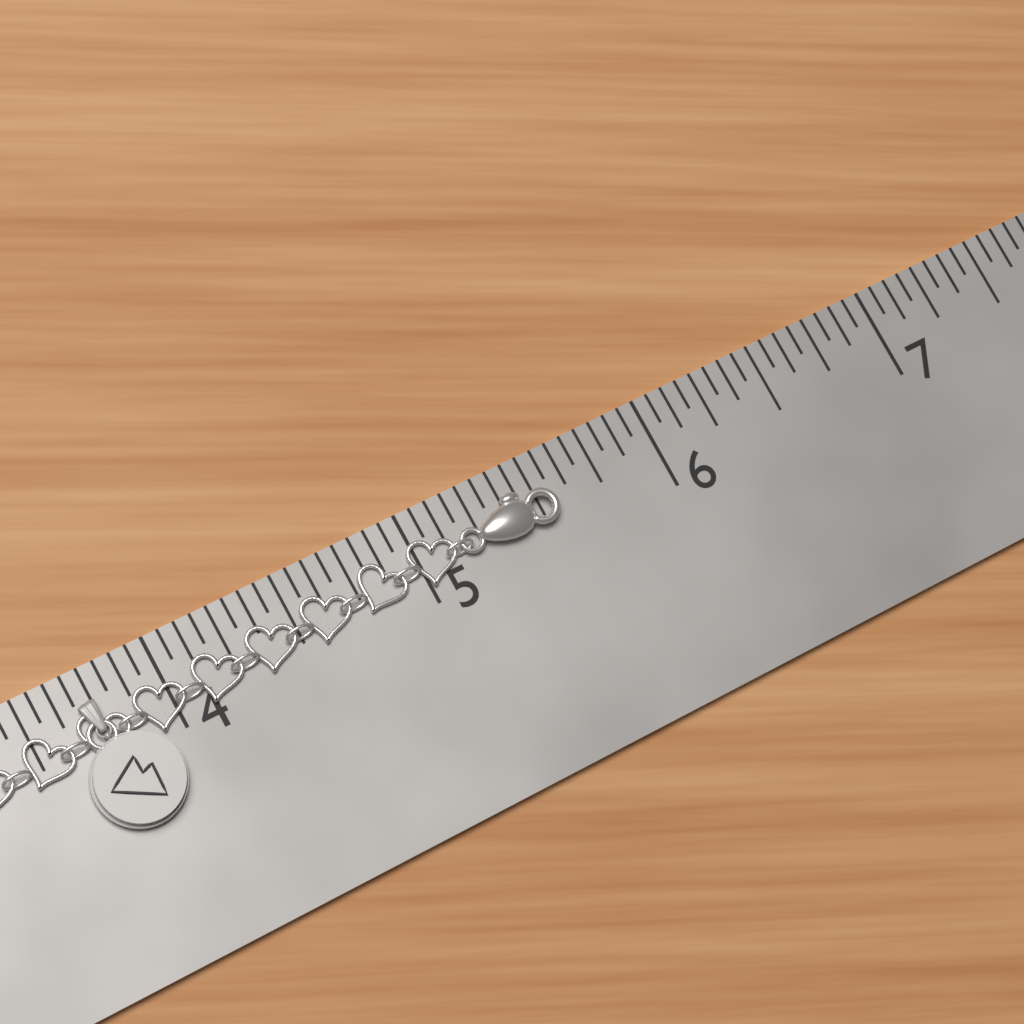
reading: 5.5625 in
